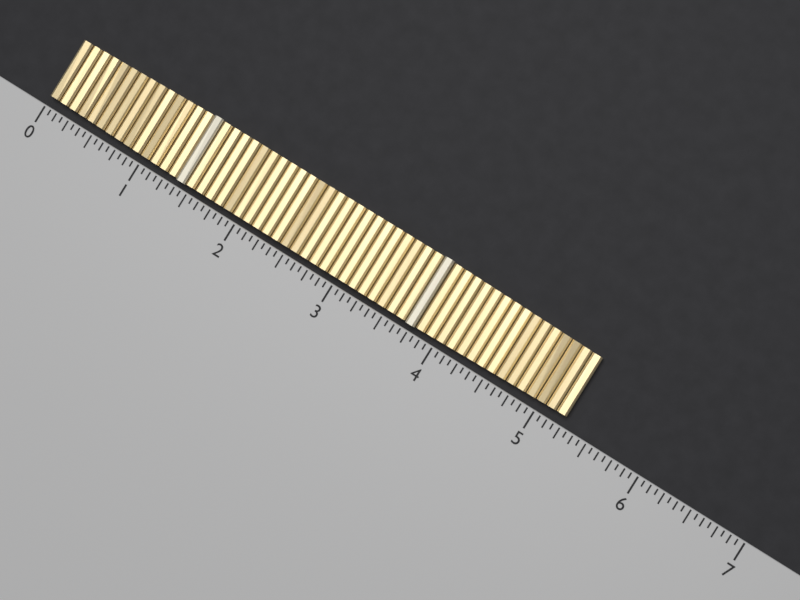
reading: 5.2500 (no unit)
